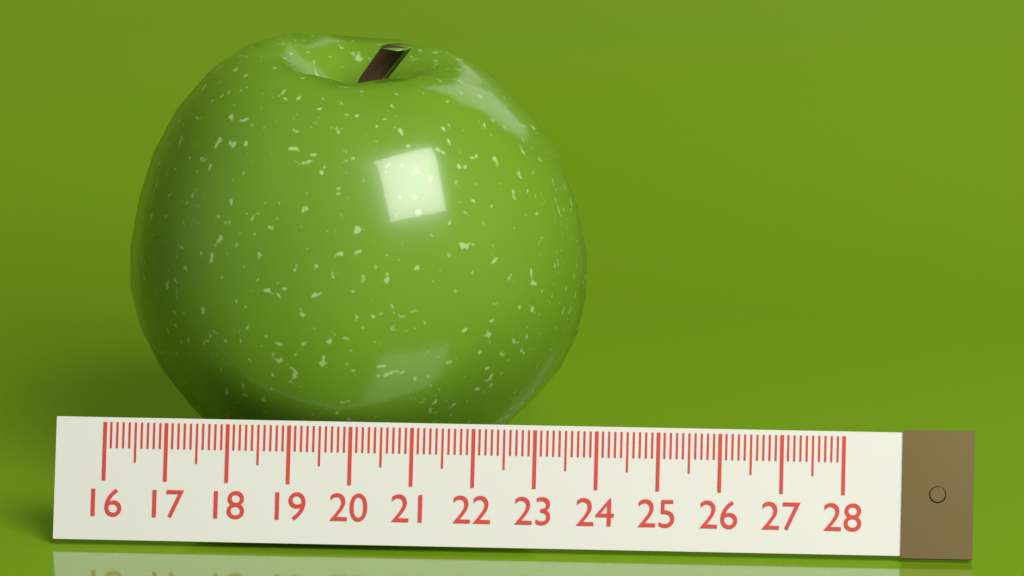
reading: 23.6 (no unit)
